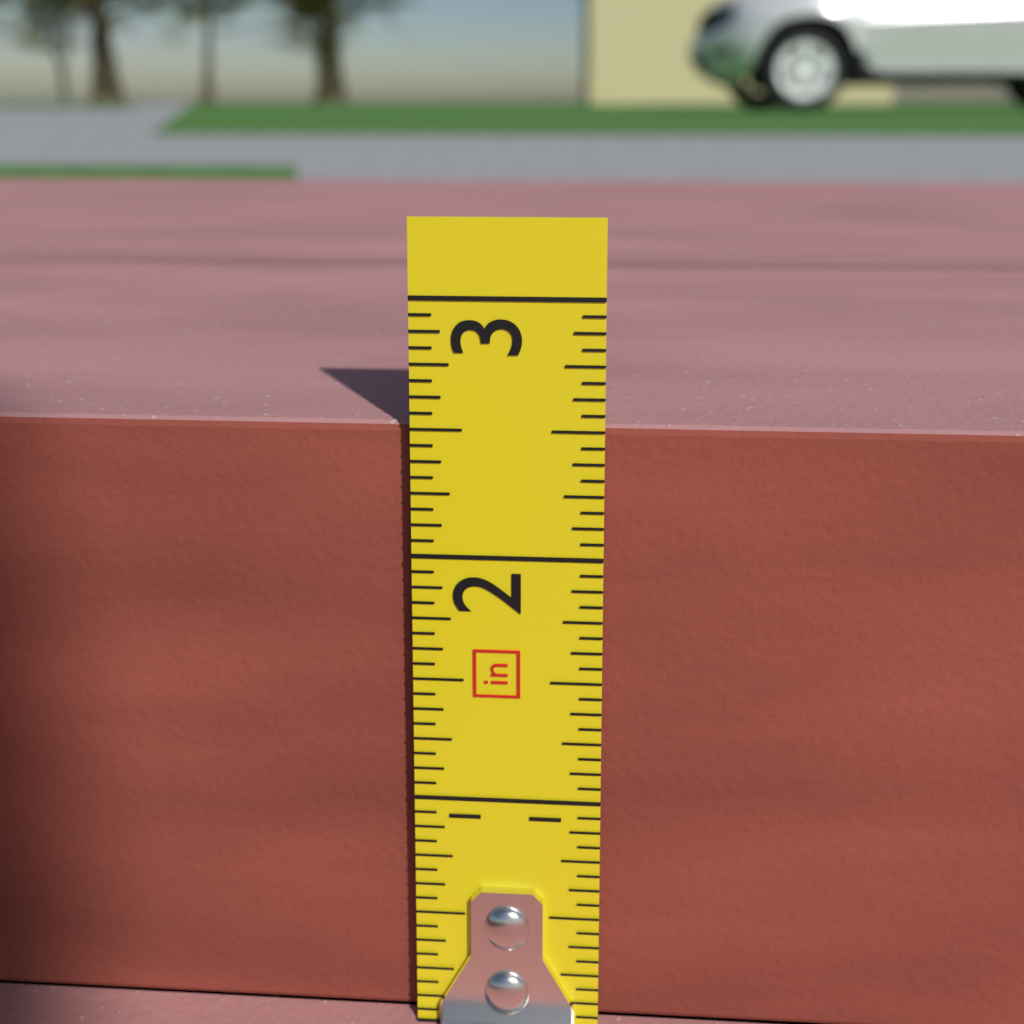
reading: 2.5000 in
